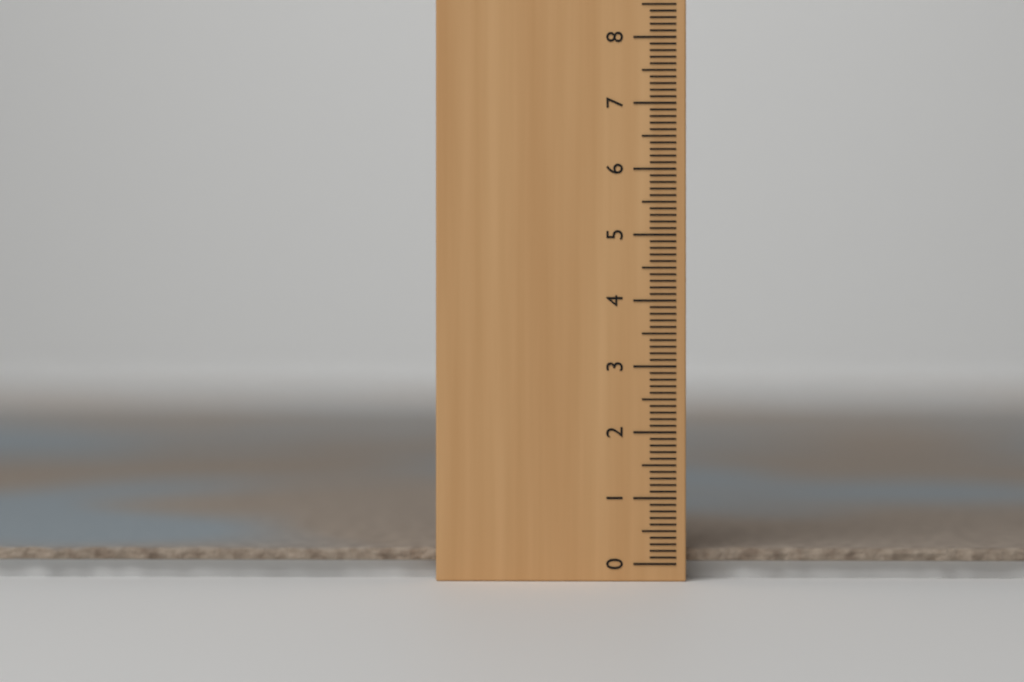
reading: 0.2 cm
